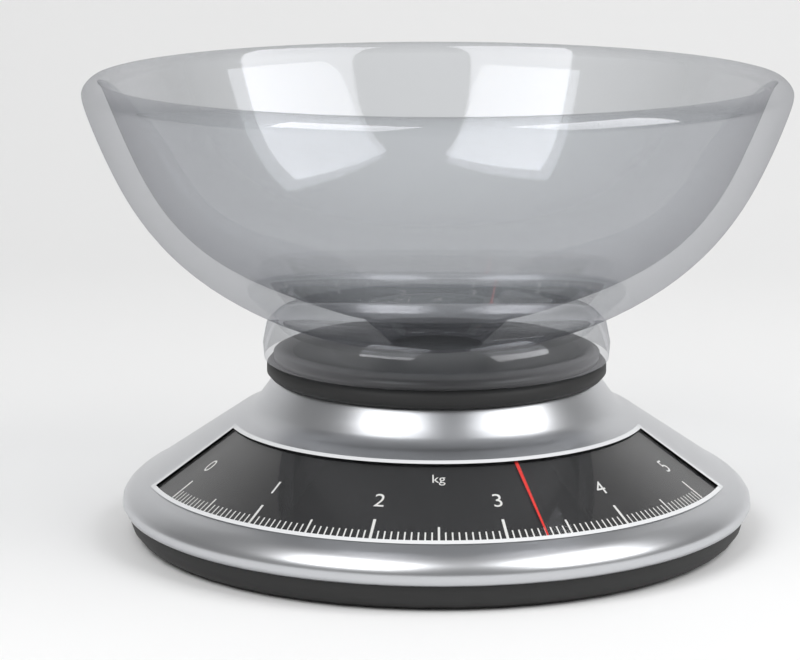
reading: 3.30 kg
